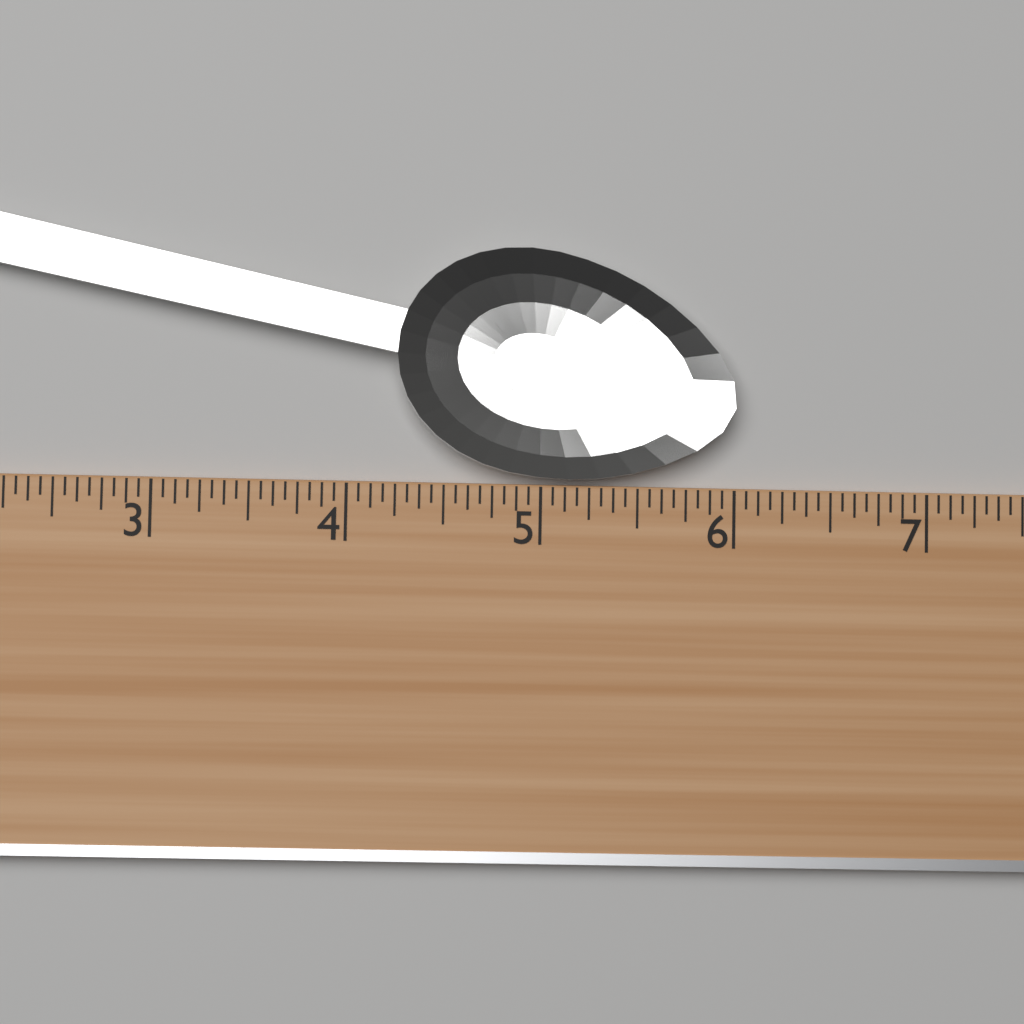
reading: 6.0000 (no unit)
